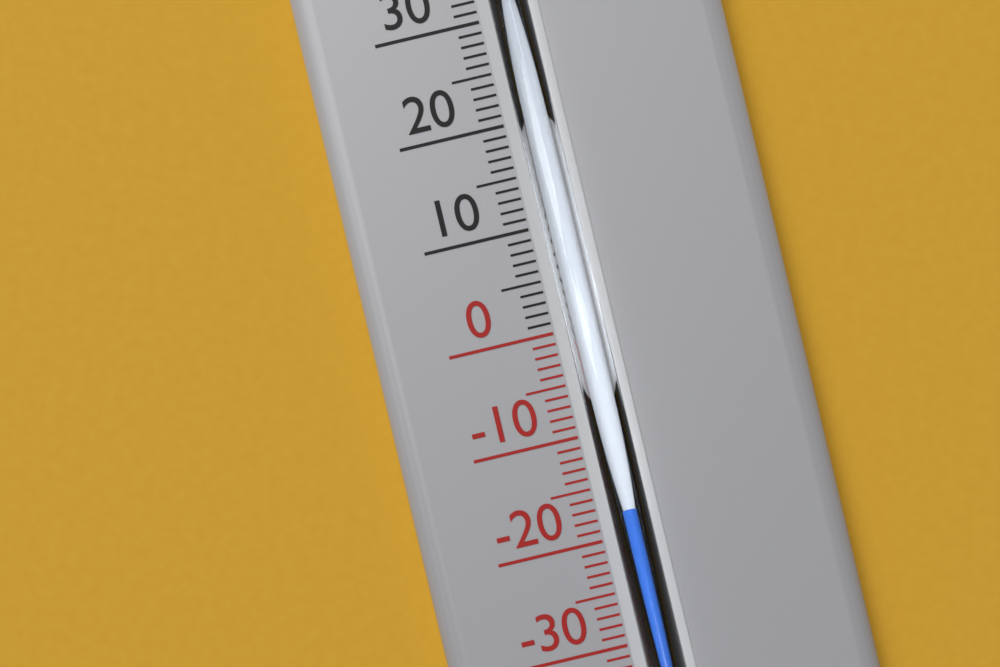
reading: -17 °C
